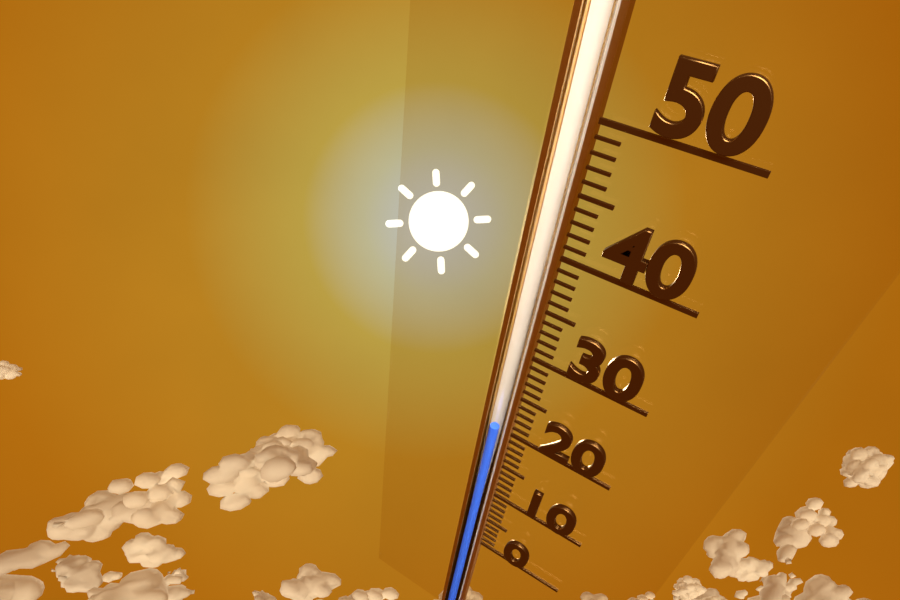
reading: 20 (no unit)
